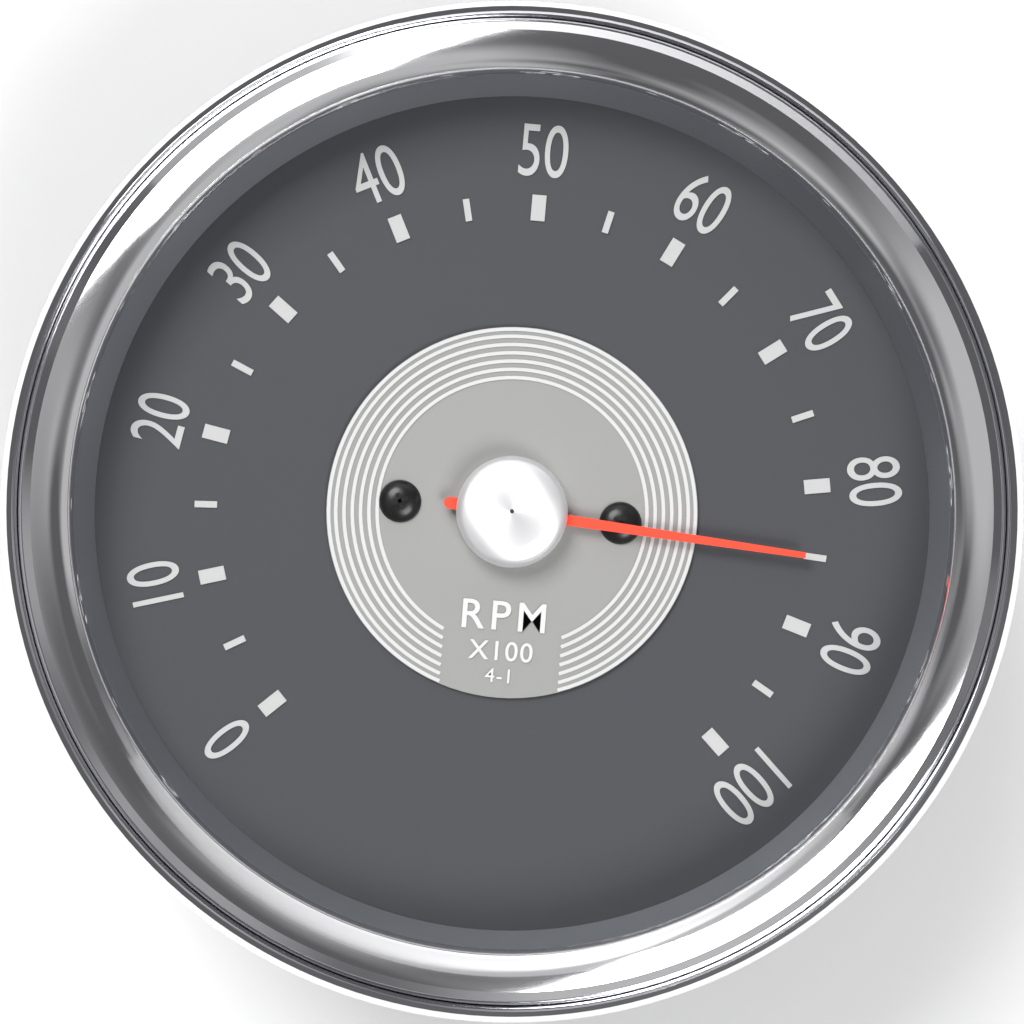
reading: 85 RPM x100
